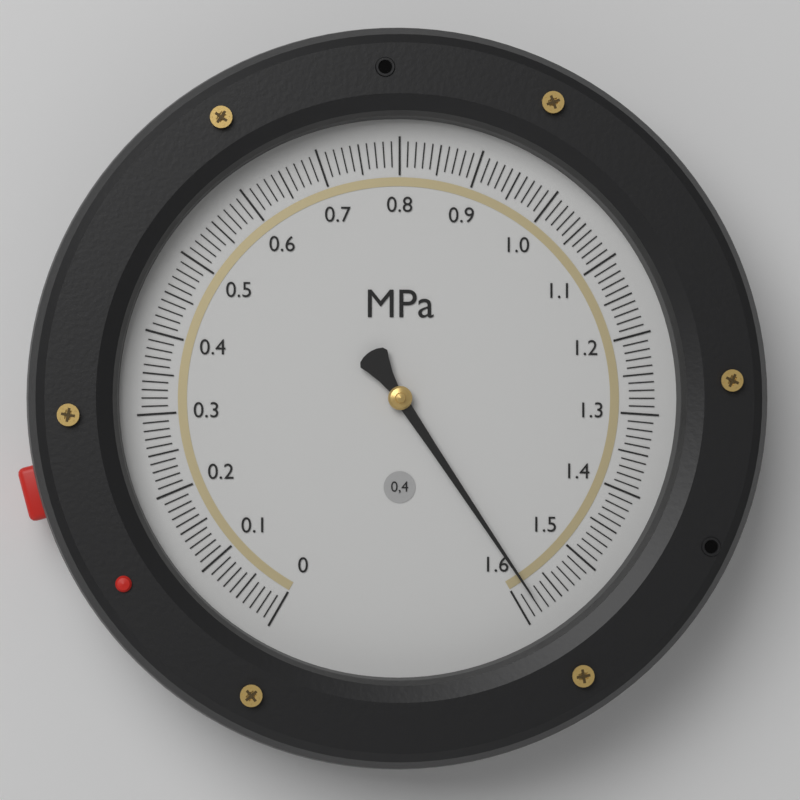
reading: 1.58 MPa
